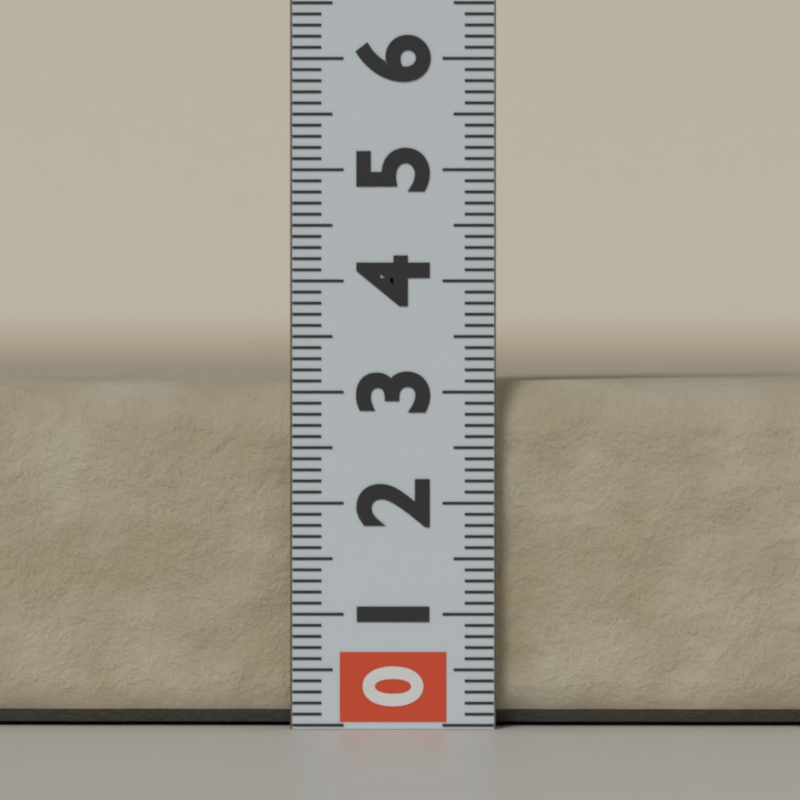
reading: 3.1 (no unit)
